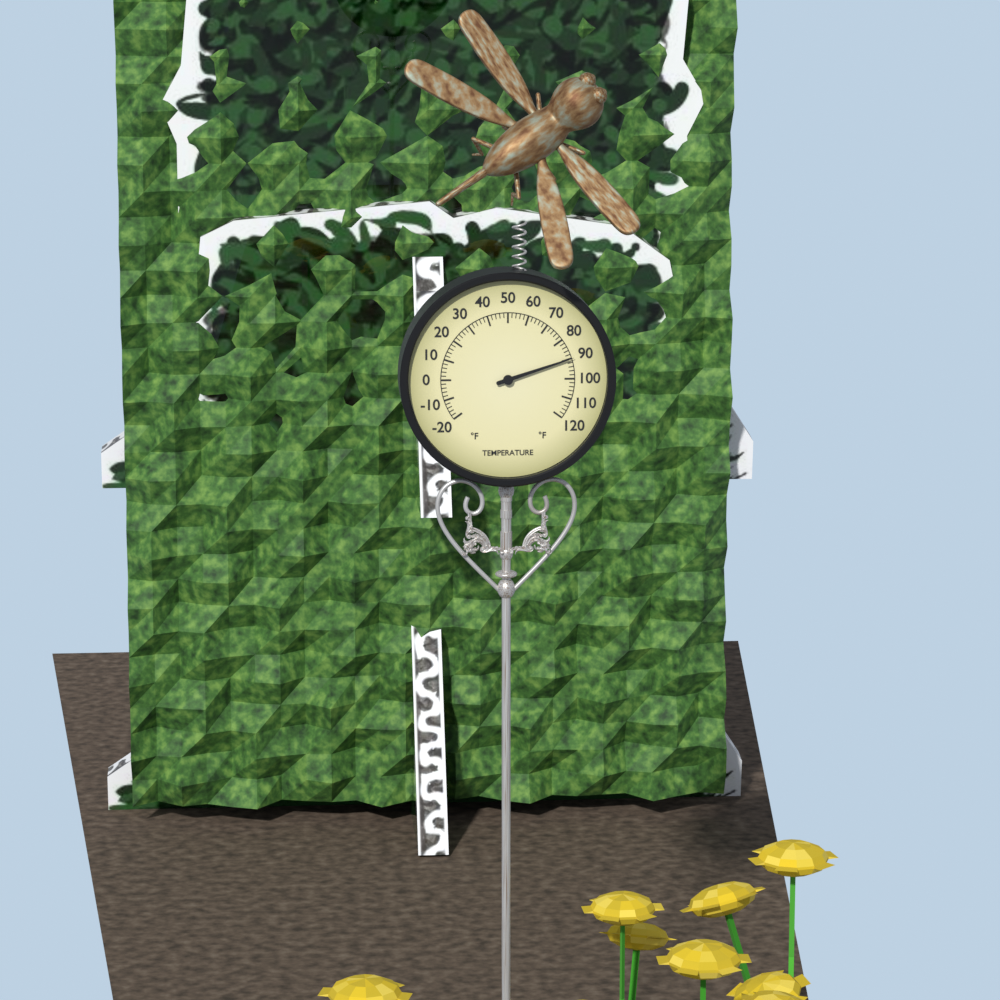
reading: 90 °F
